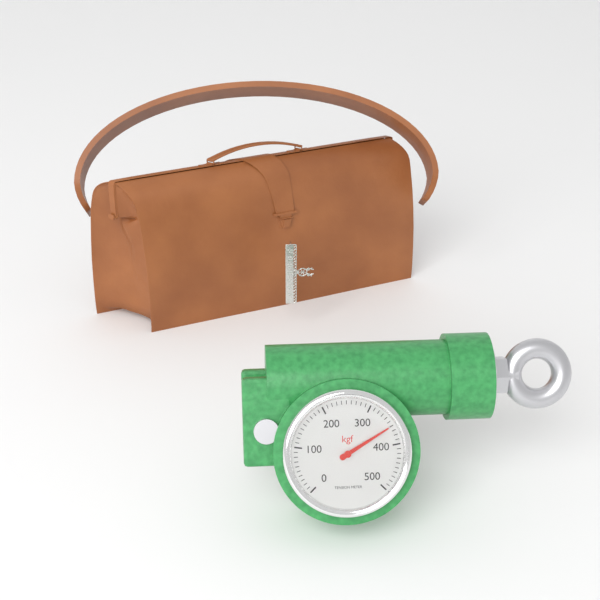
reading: 360 kgf
